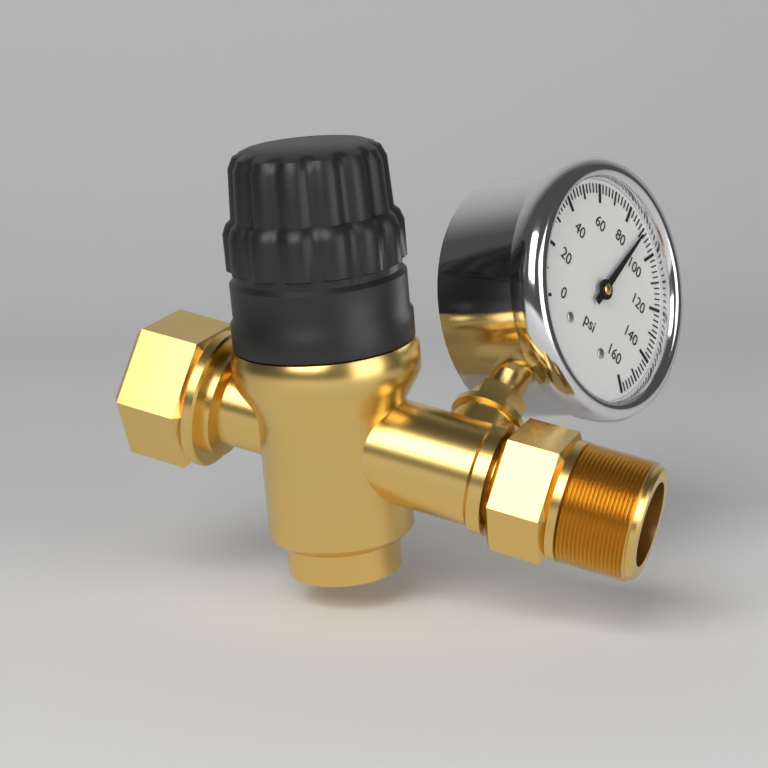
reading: 90 psi
